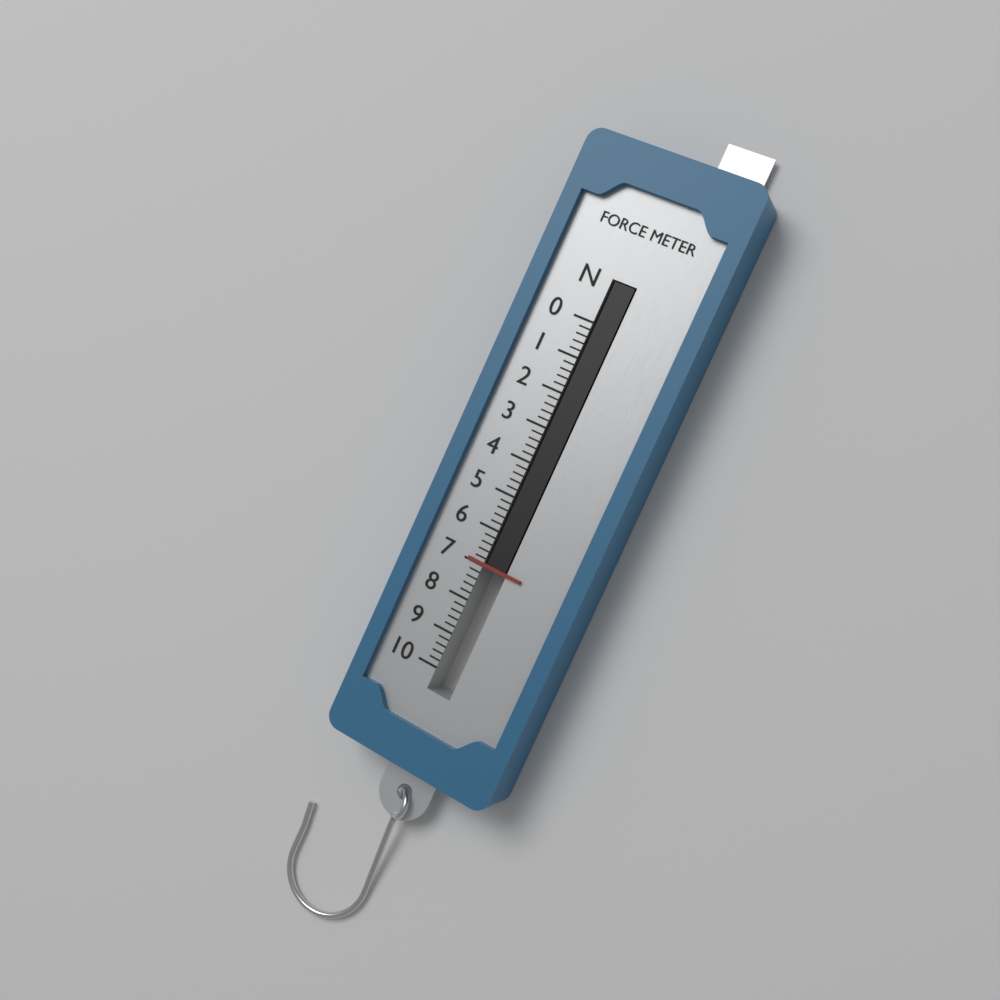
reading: 7.0 N
